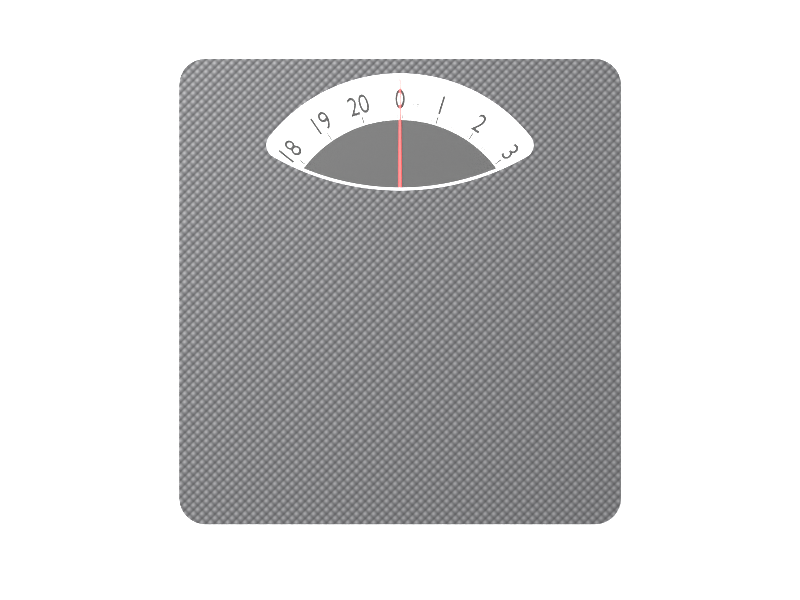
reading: 0.000000 st
